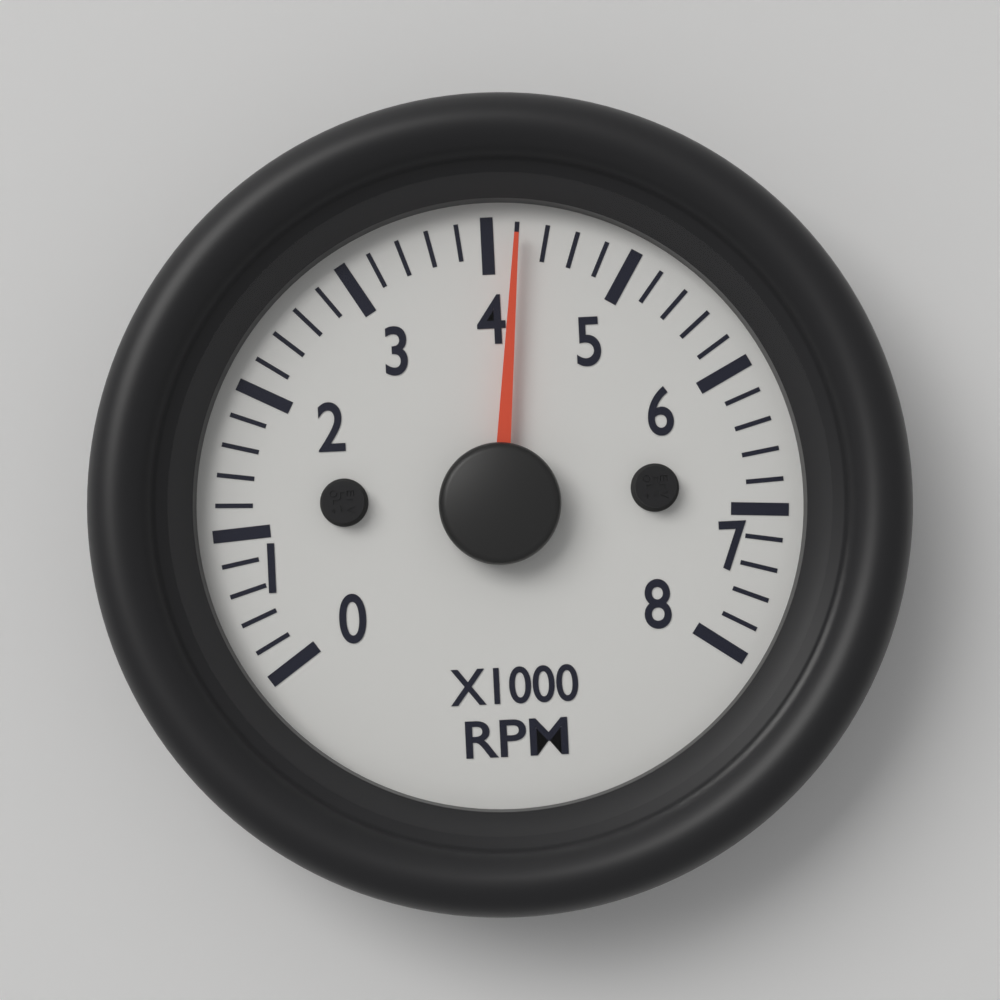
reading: 4200 RPM
